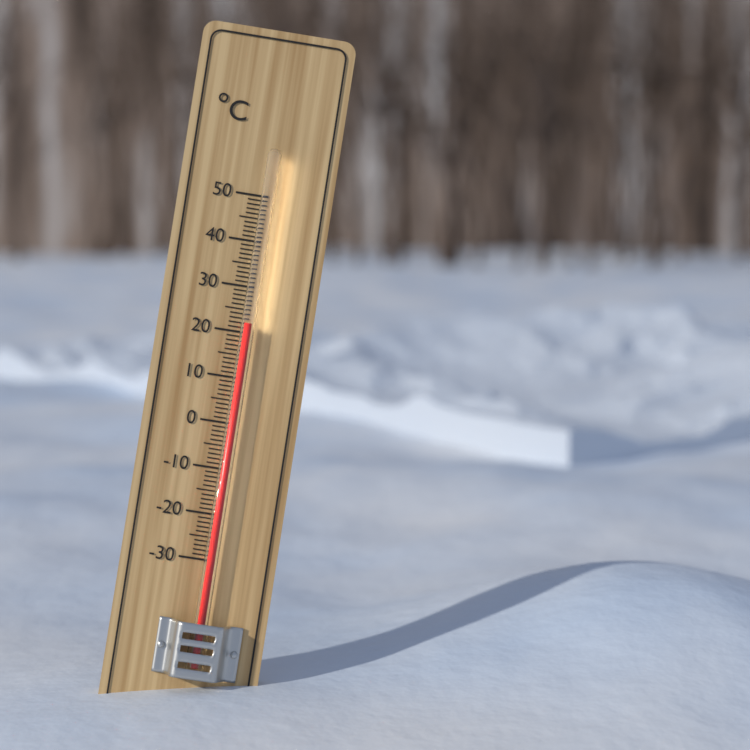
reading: 22 °C
